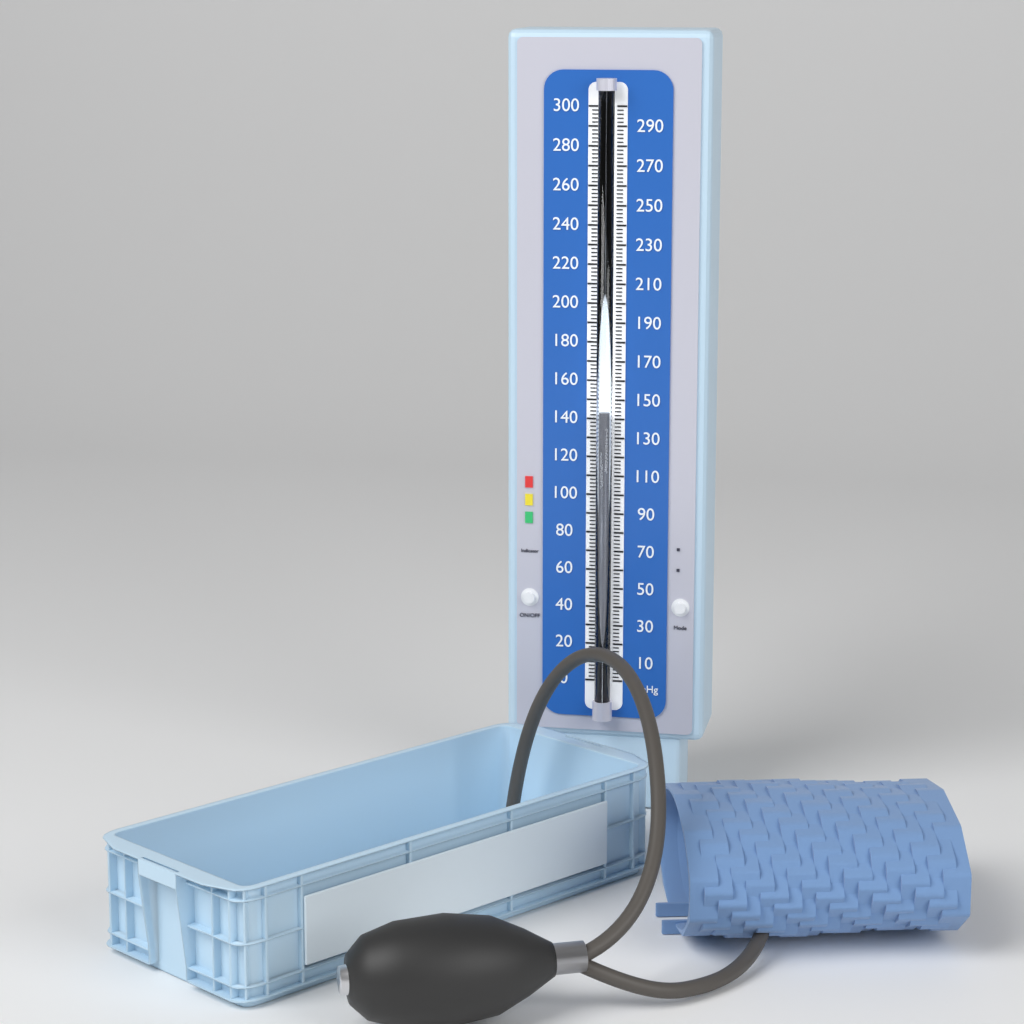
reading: 144 mmHg
